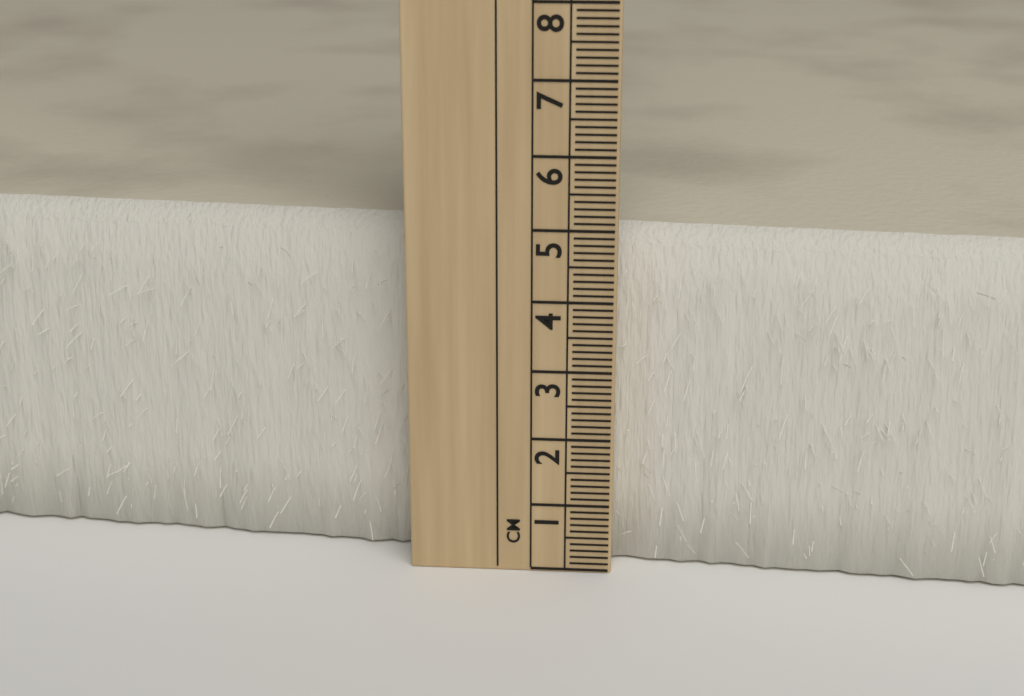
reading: 4.9 cm
